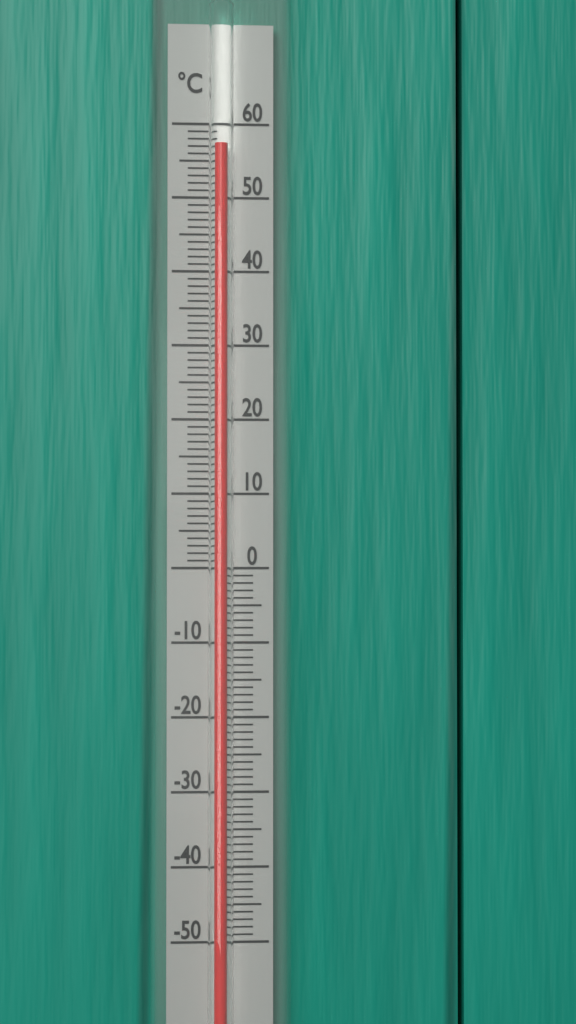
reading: 57 °C
